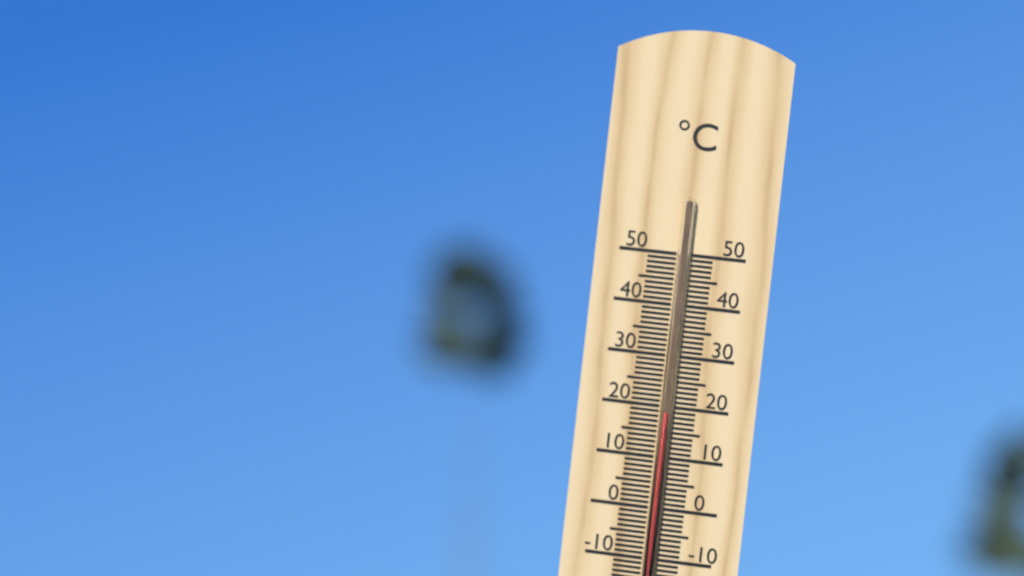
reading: 19 °C
